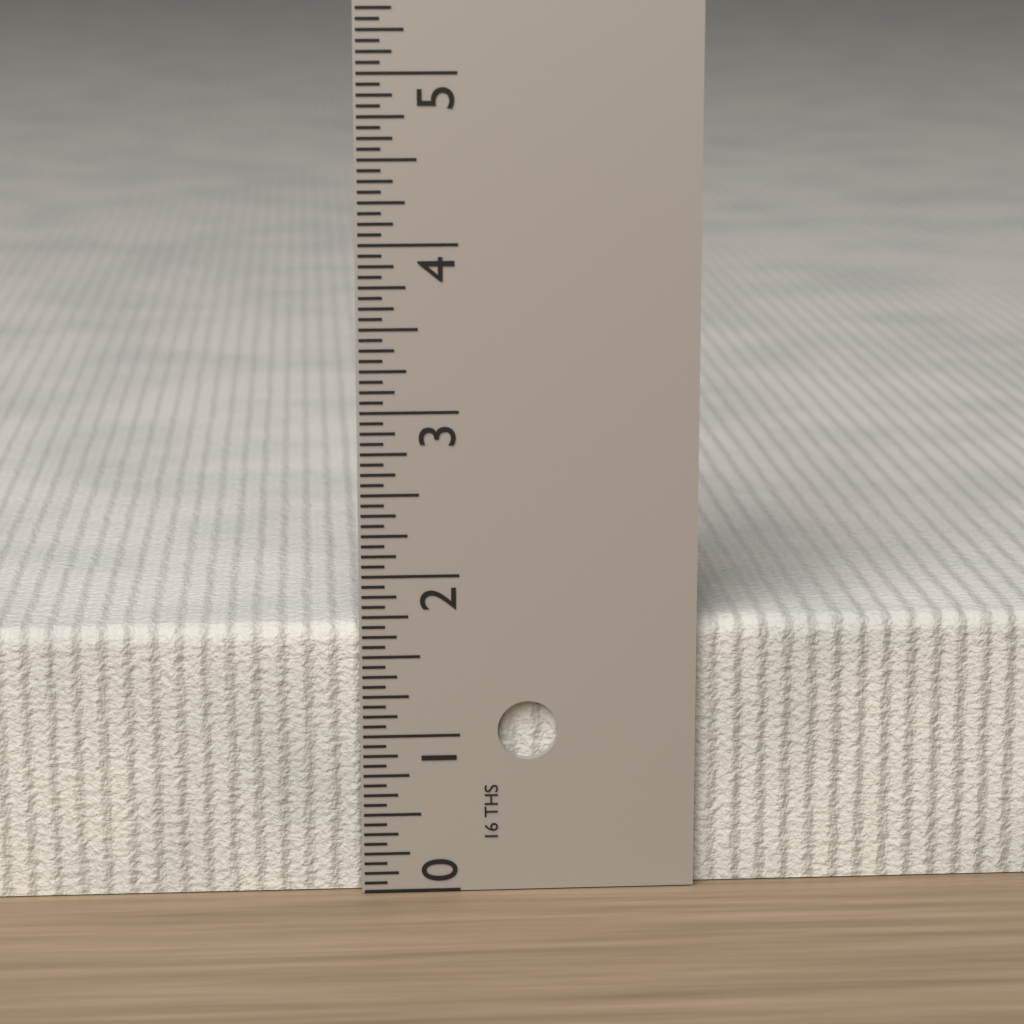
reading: 1.6875 in
